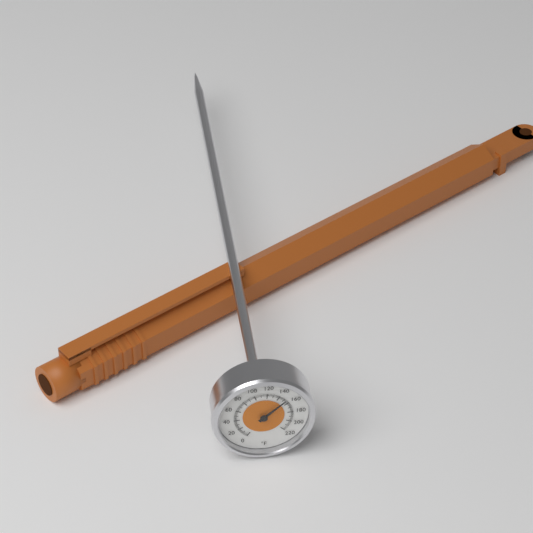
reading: 152 °F
